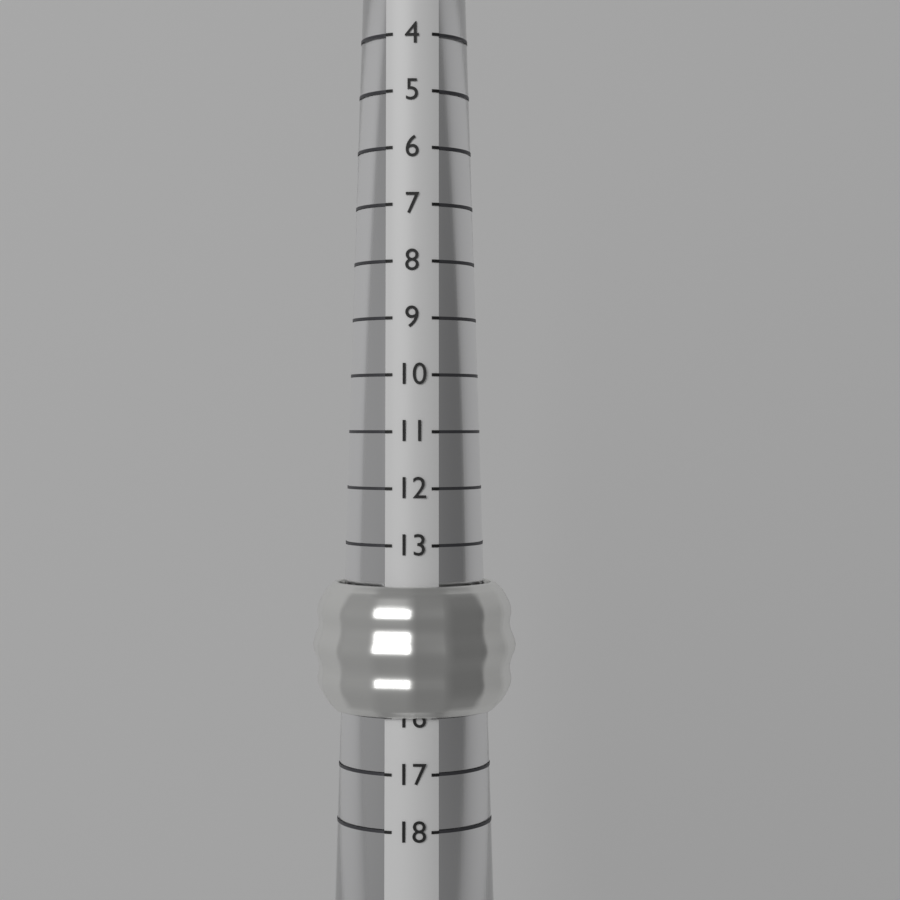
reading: 16 (no unit)
